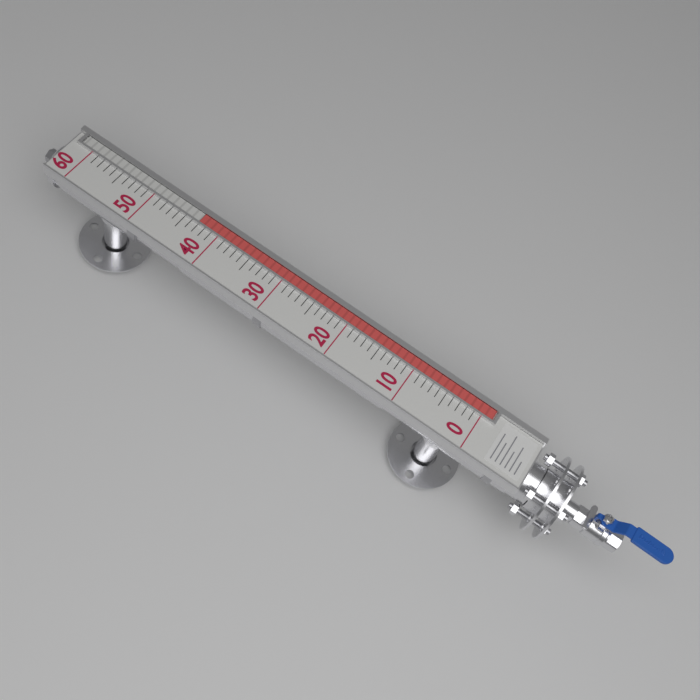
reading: 43 (no unit)
